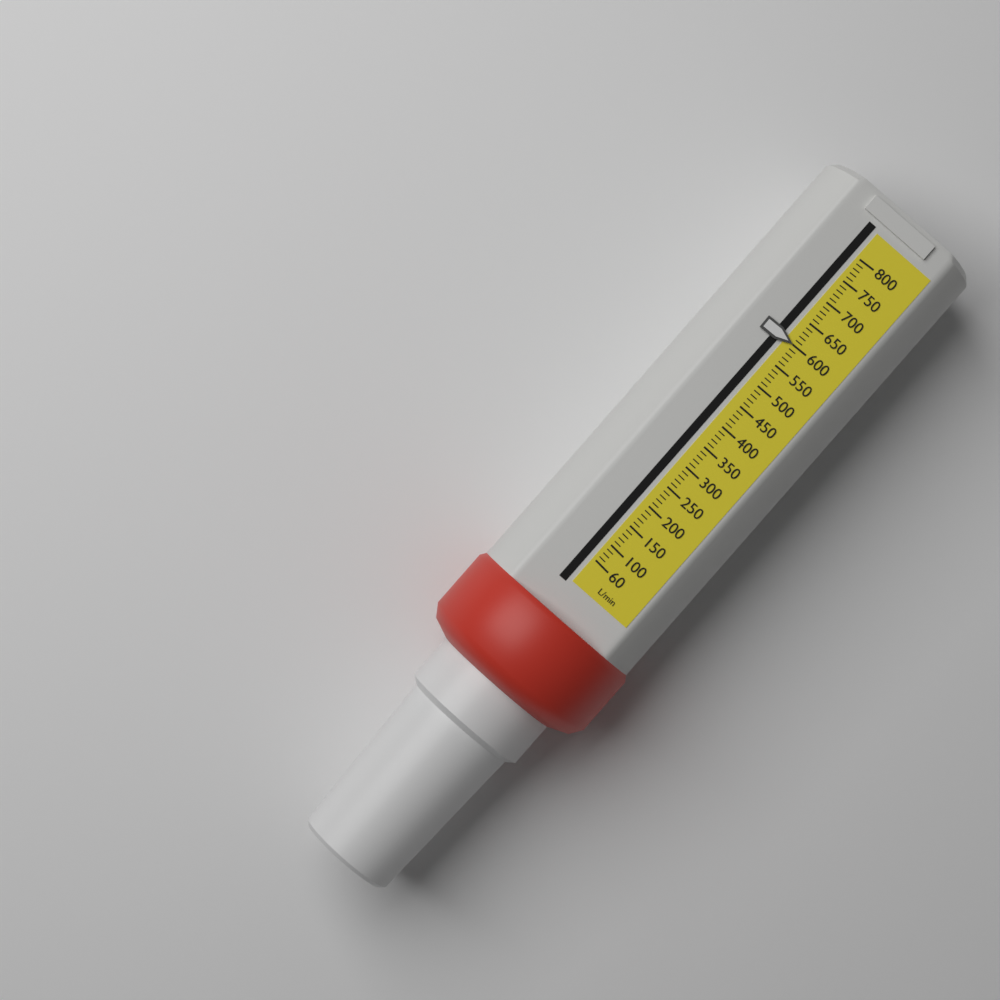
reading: 600 L/min
